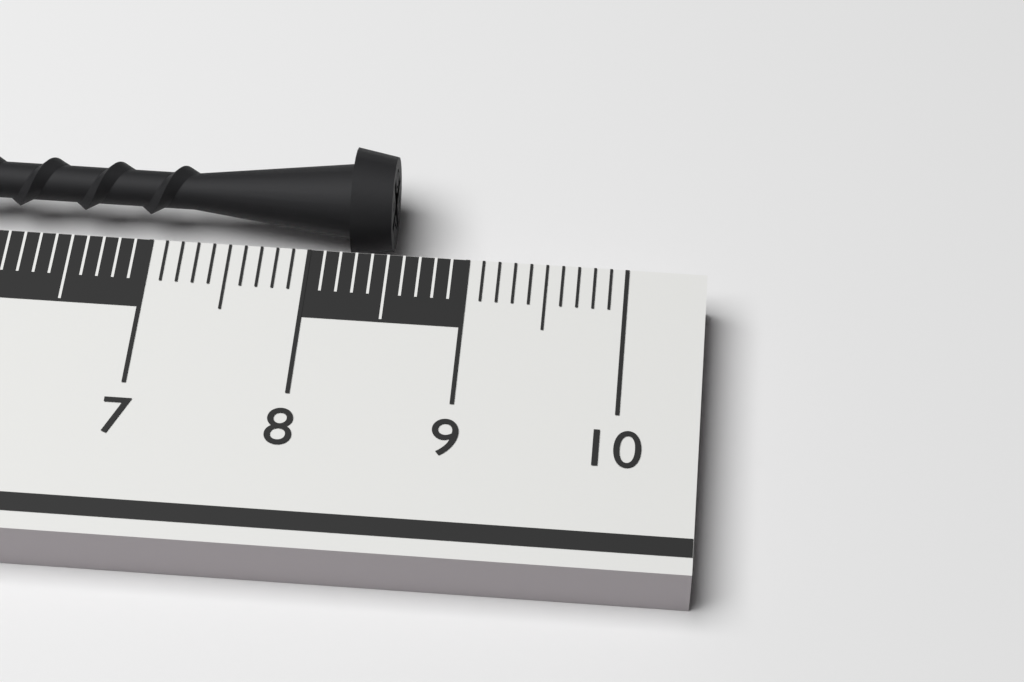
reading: 8.5 cm
